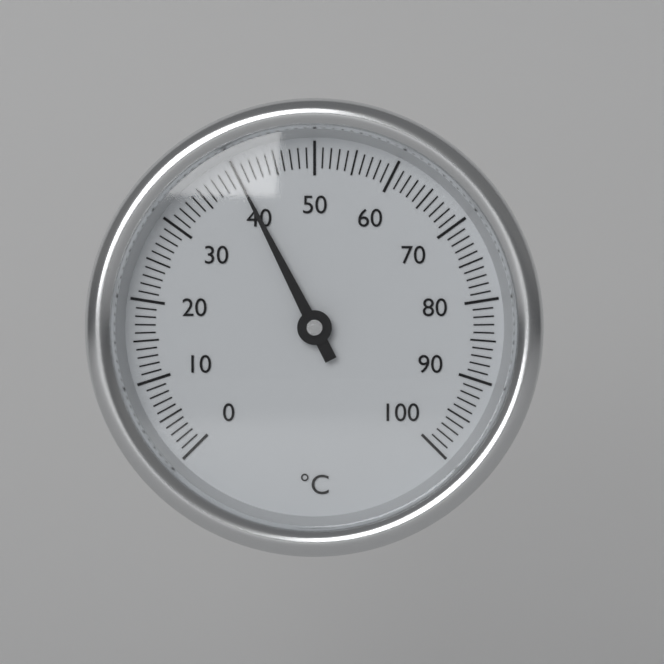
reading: 40 °C
